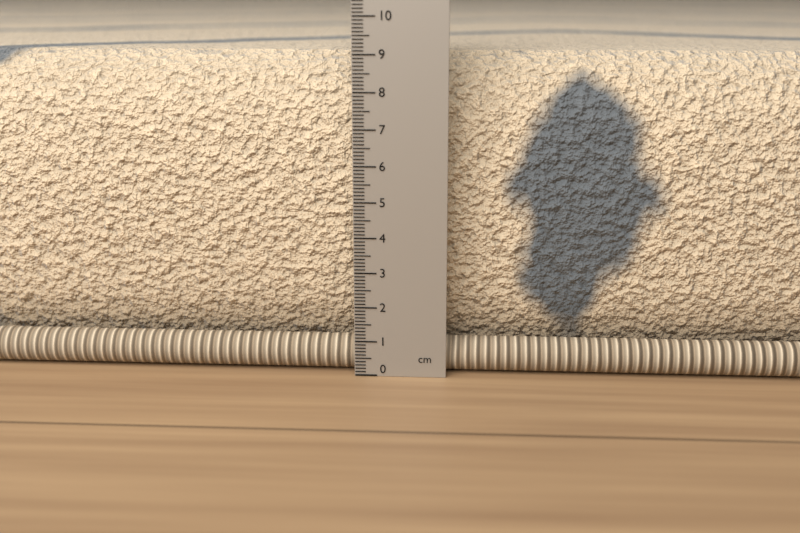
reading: 9.0 cm
